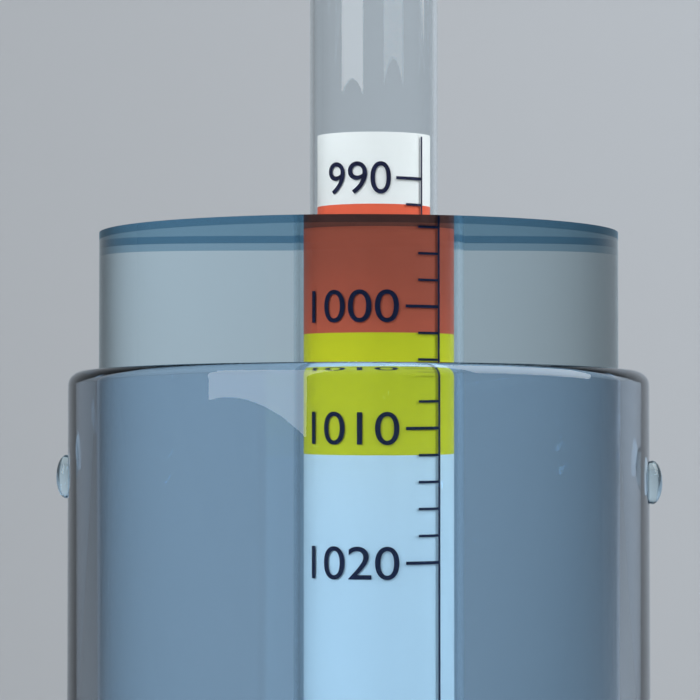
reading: 994 (no unit)
